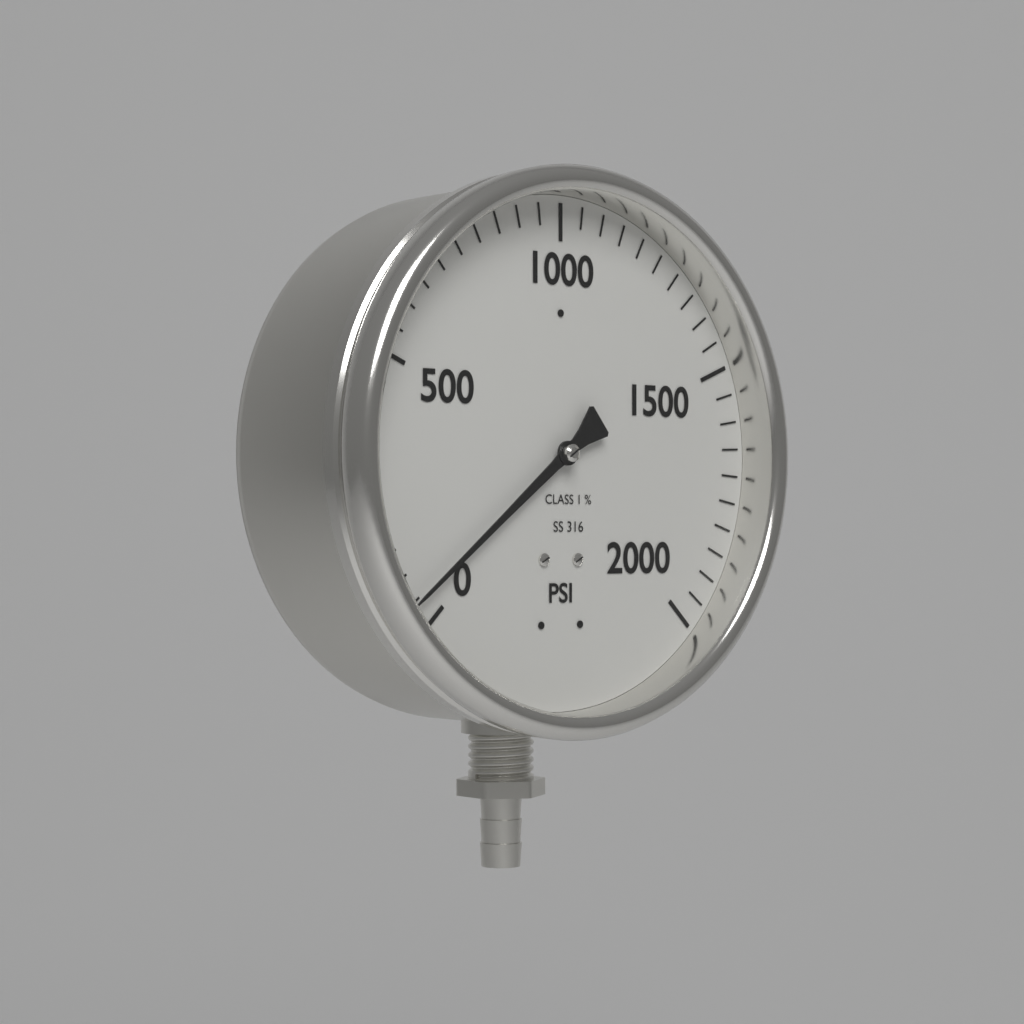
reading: 50 psi
